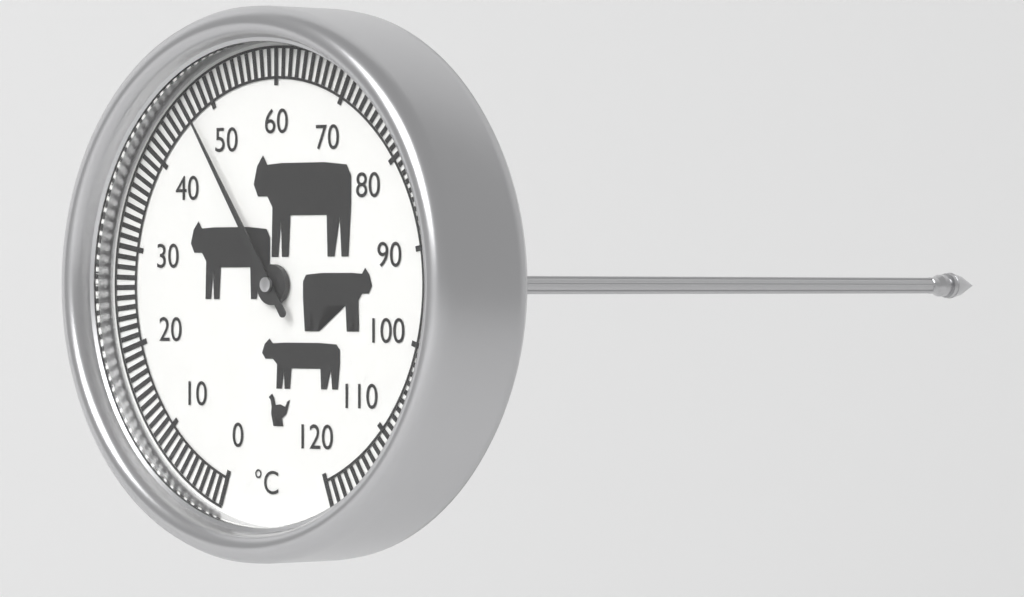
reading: 47 °C
